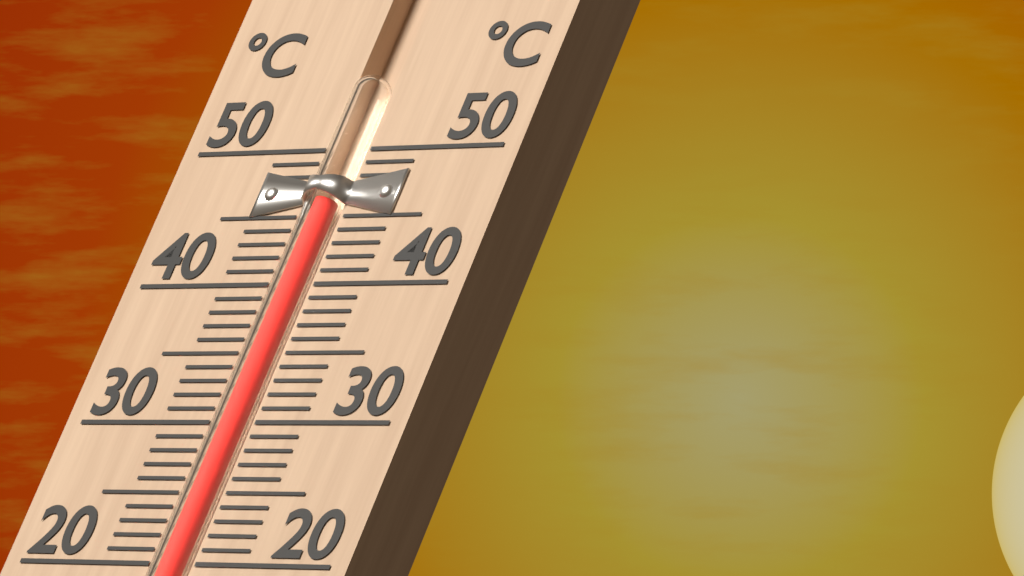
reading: 46 °C
